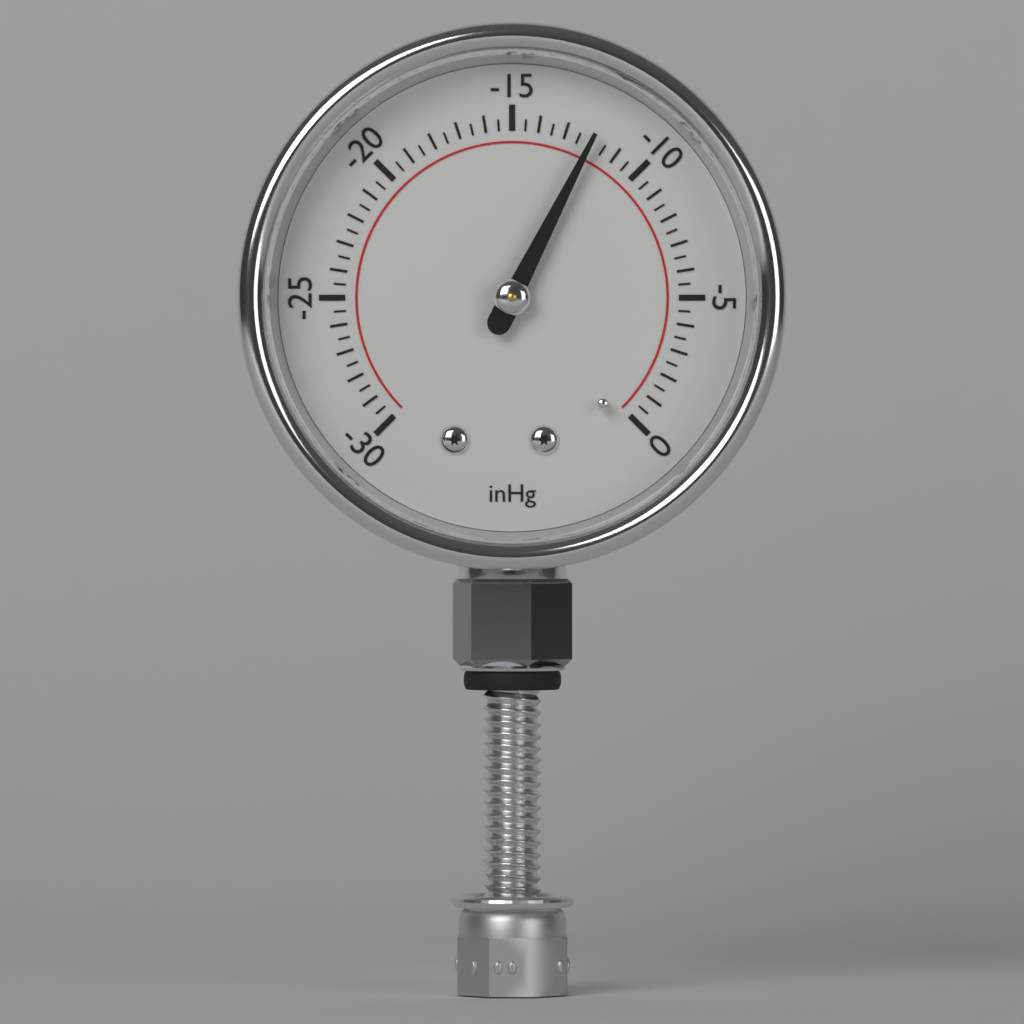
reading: -12.0 inHg
